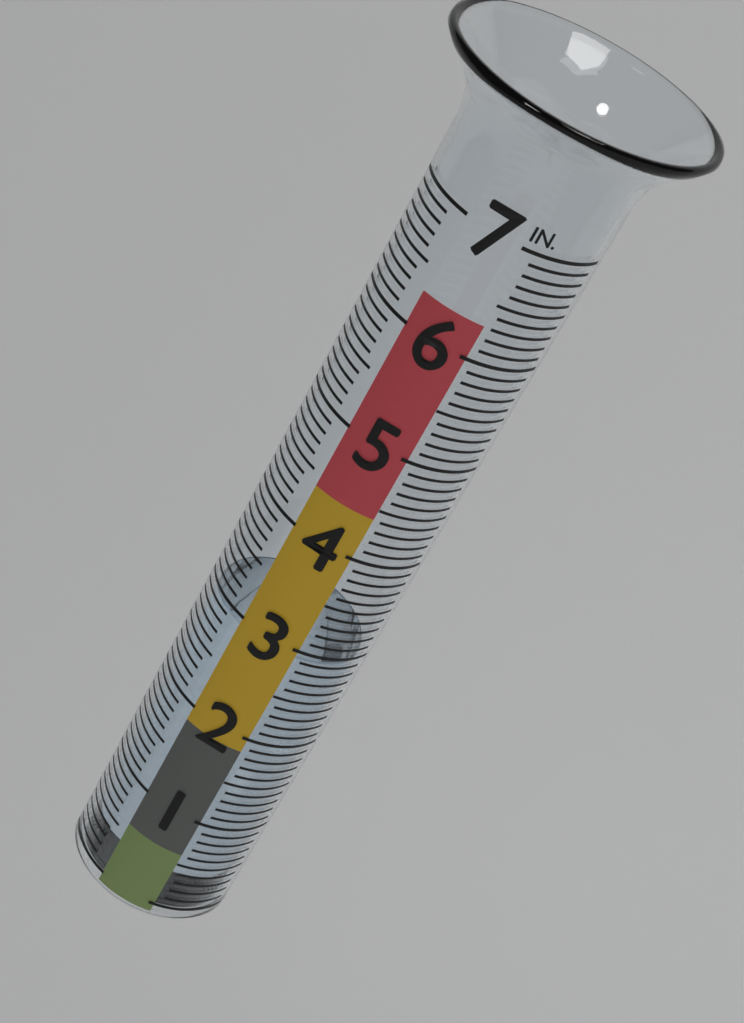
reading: 2.9 in
